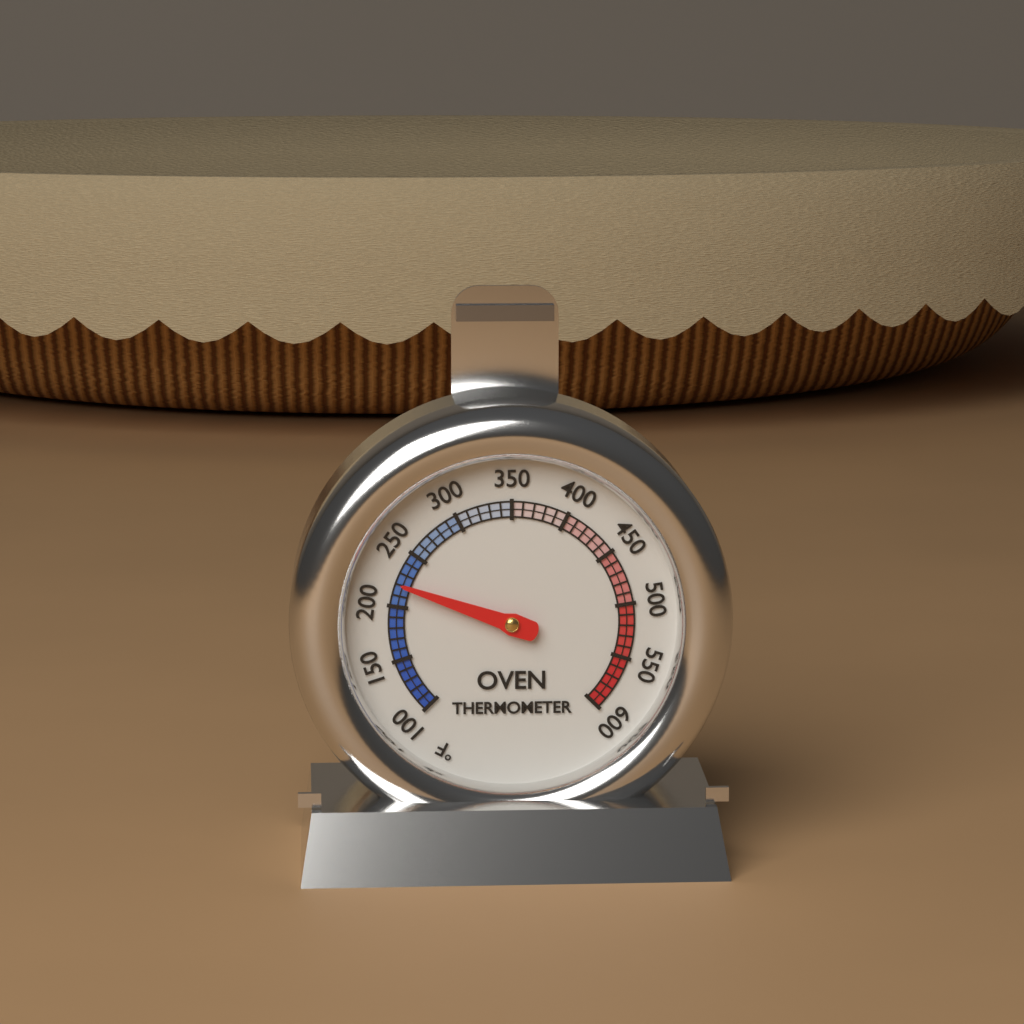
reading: 220 °F
